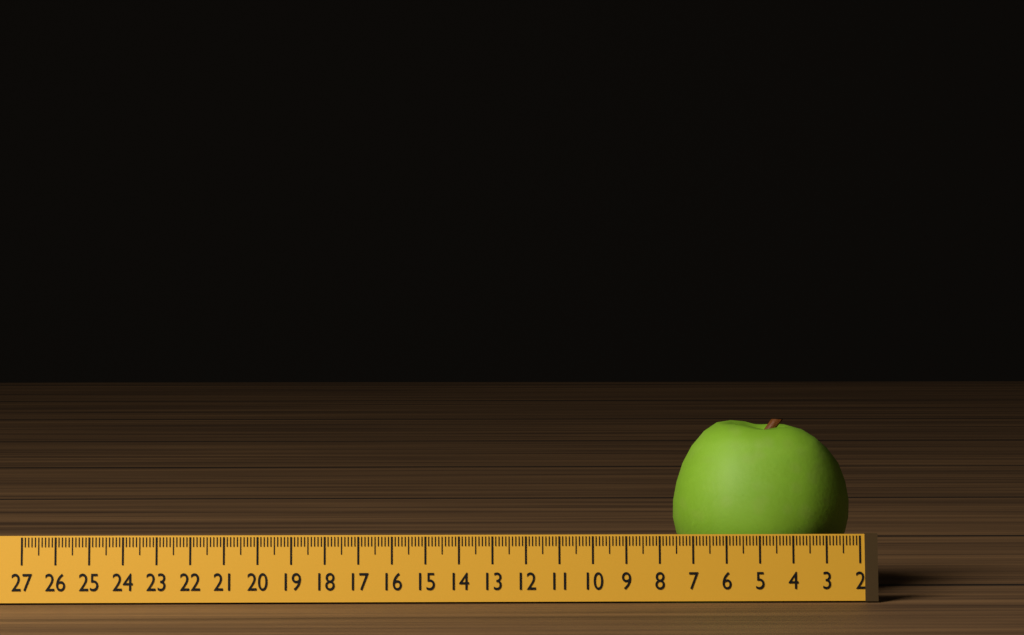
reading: 7.4 (no unit)
